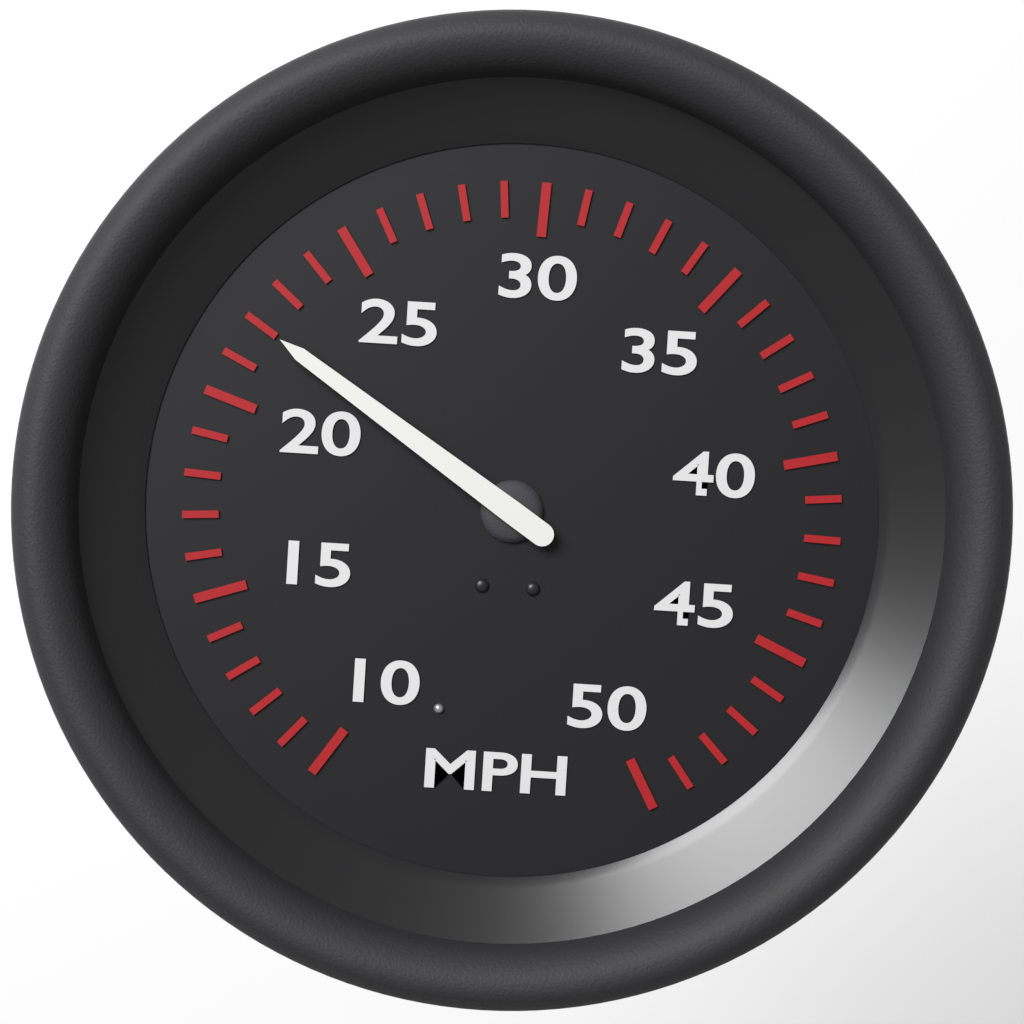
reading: 22 MPH
